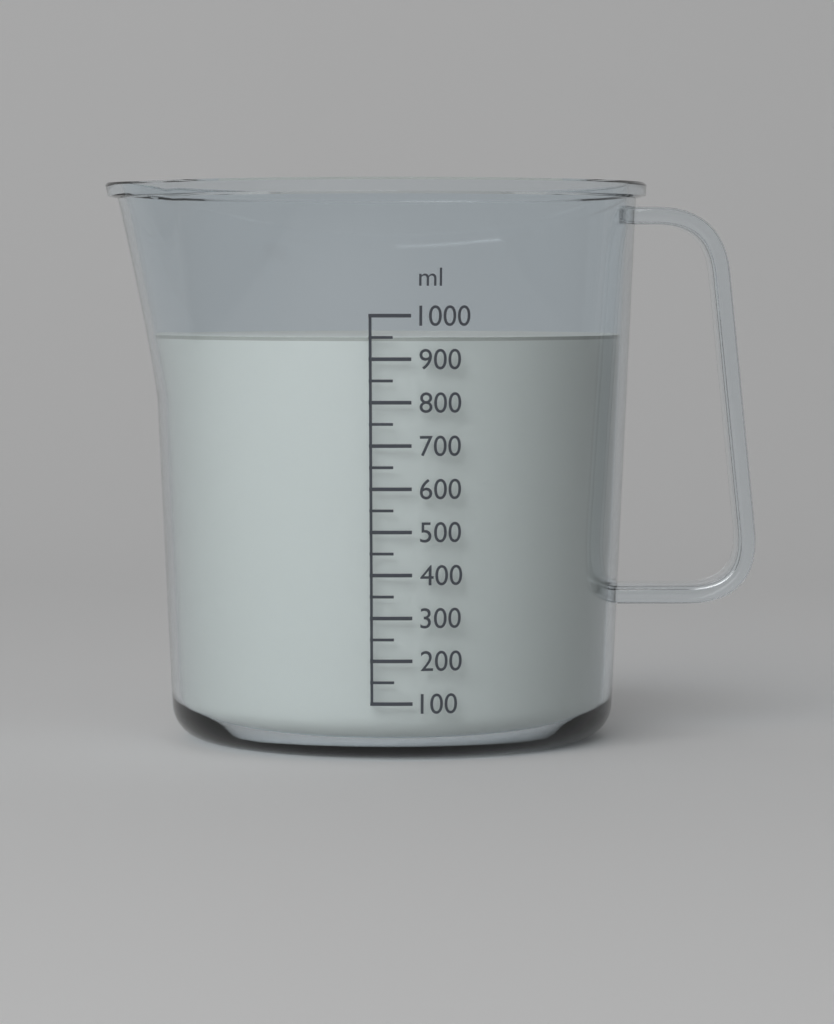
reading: 950 ml
